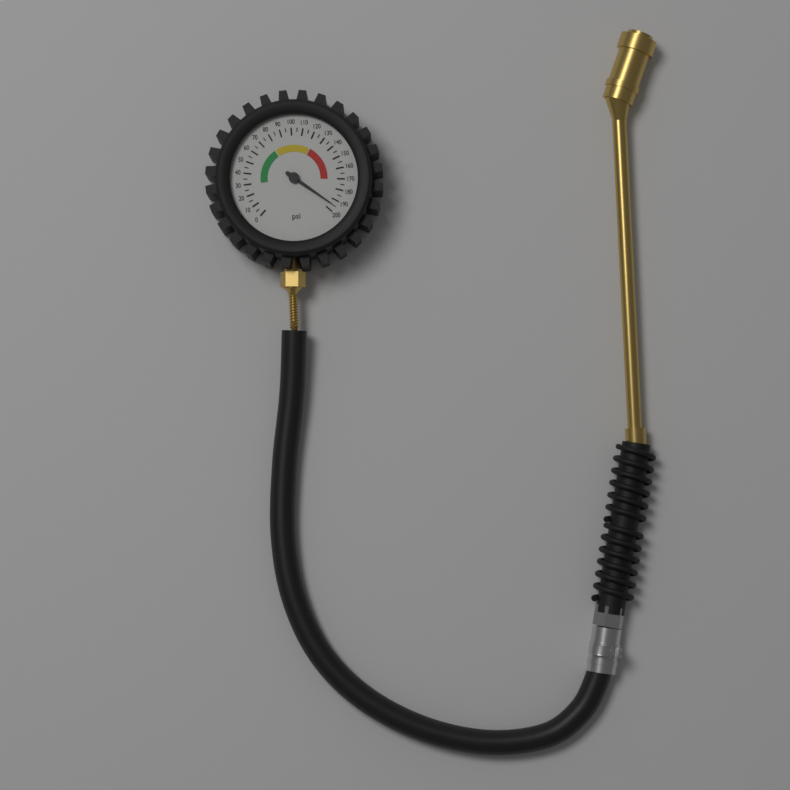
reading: 195 psi
